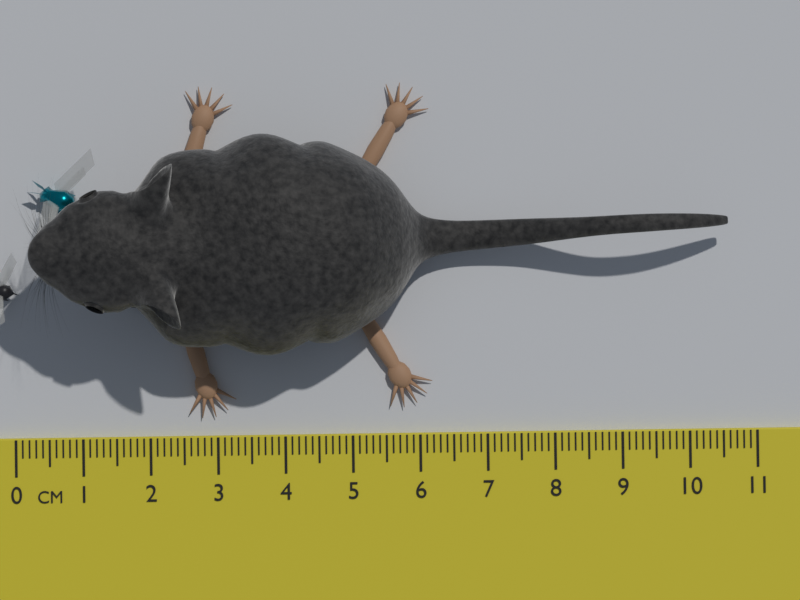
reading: 10.6 cm
